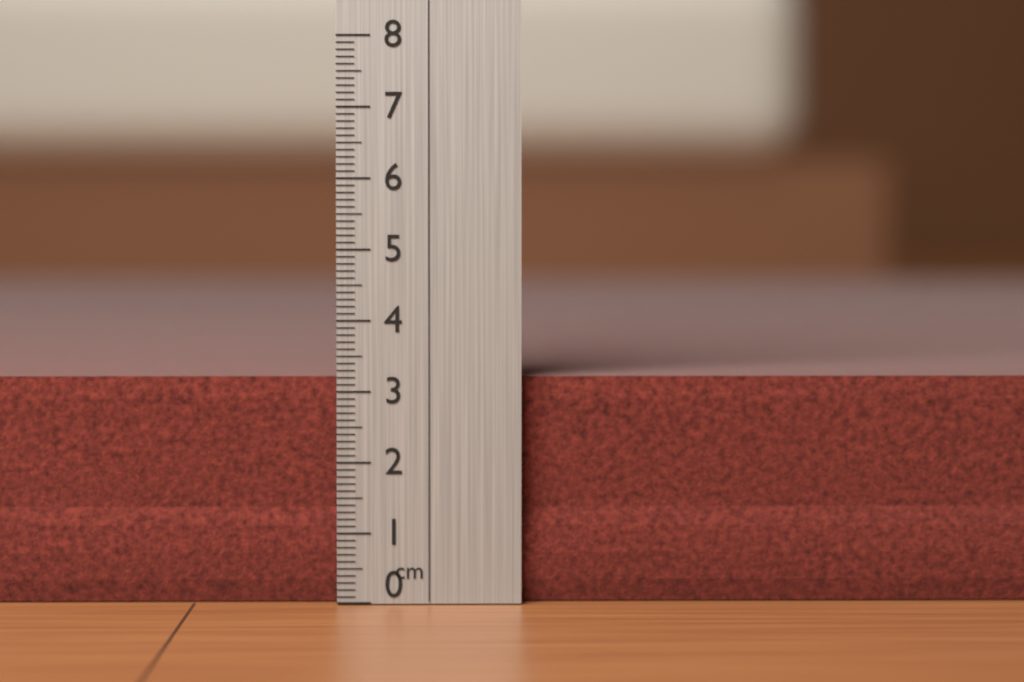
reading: 3.2 cm
